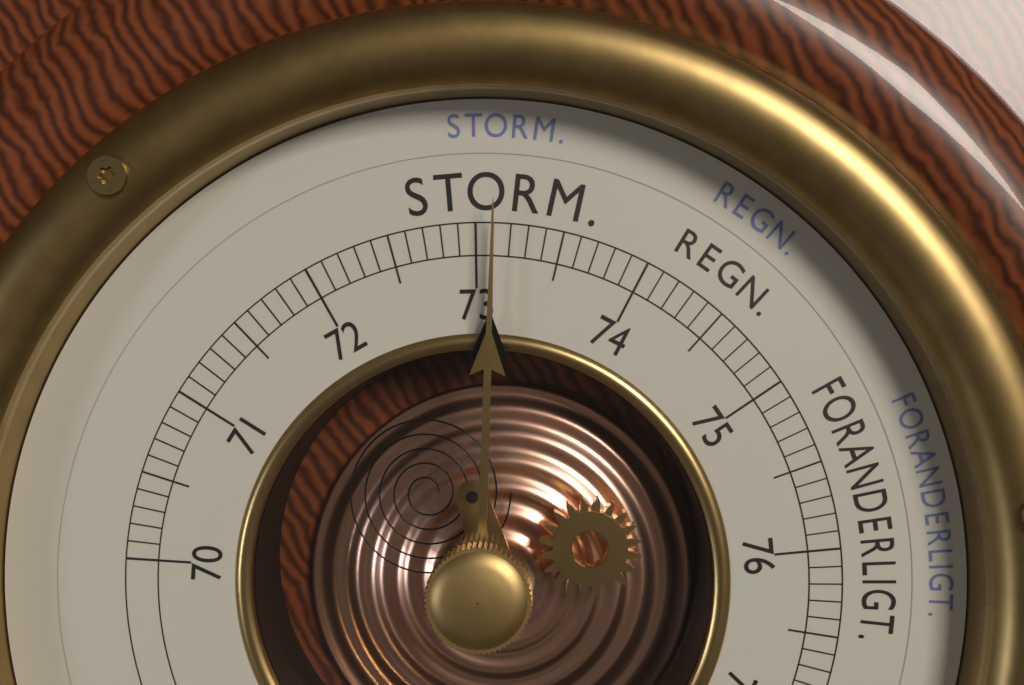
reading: 73.1 cm
